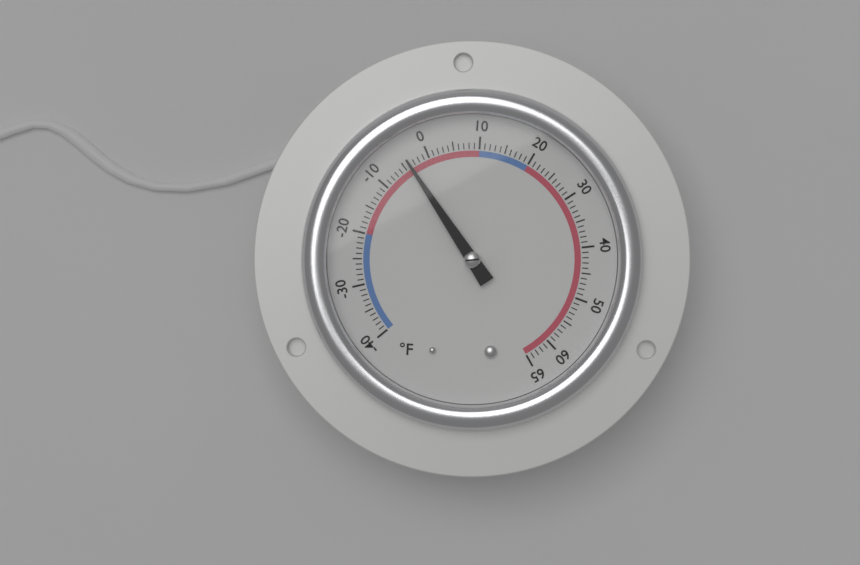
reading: -4 °F
